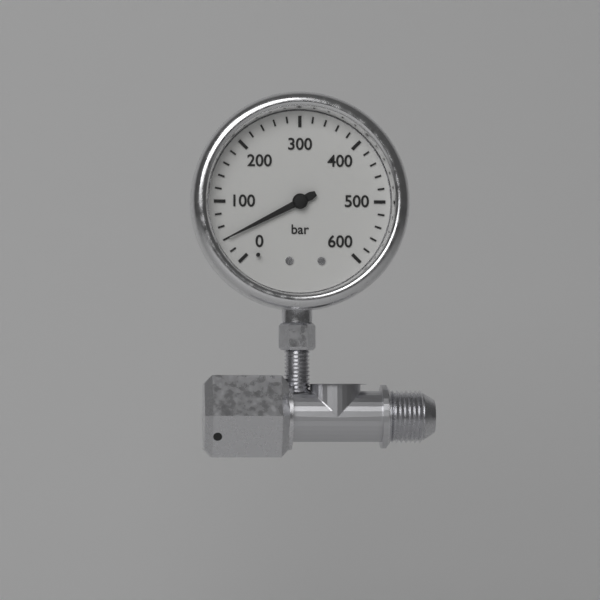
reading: 40 bar
